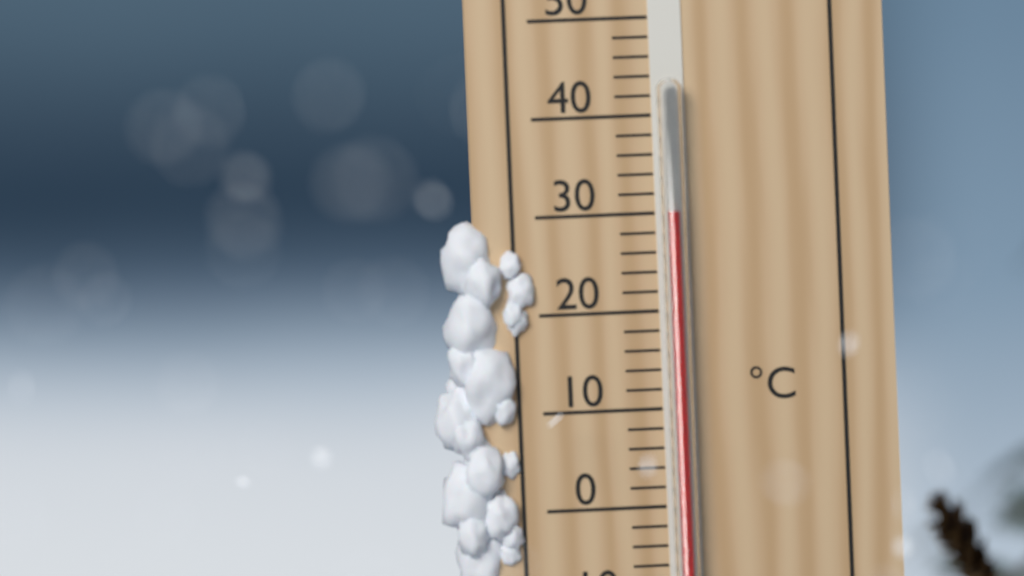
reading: 30 °C
